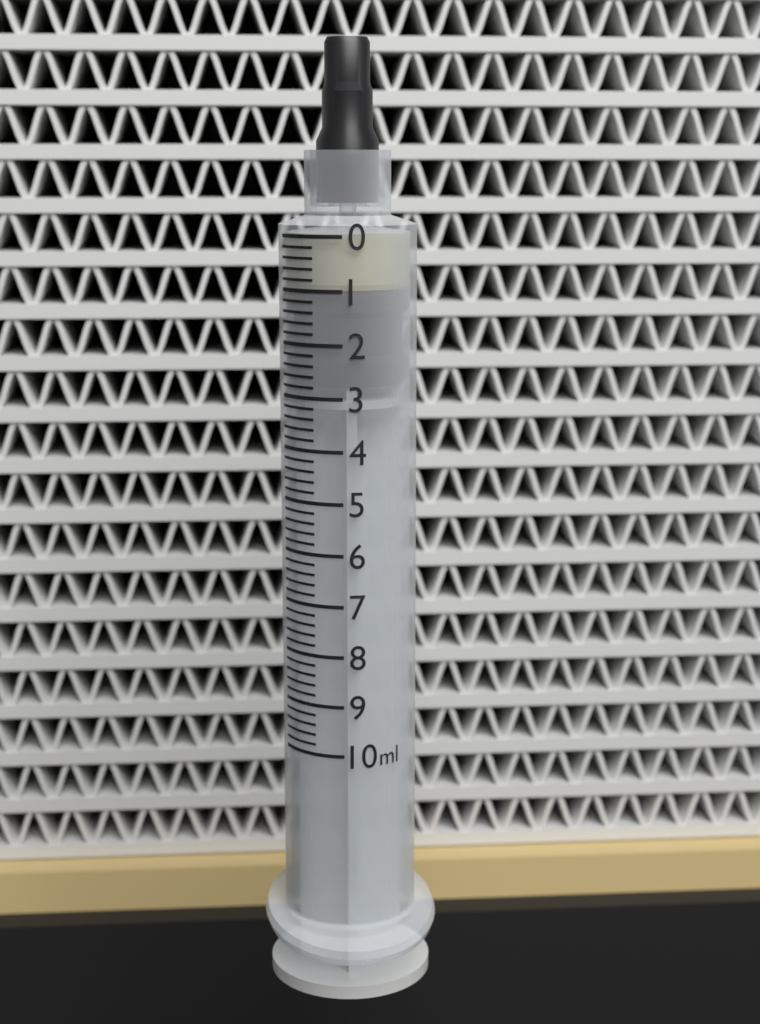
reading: 1.0 ml
